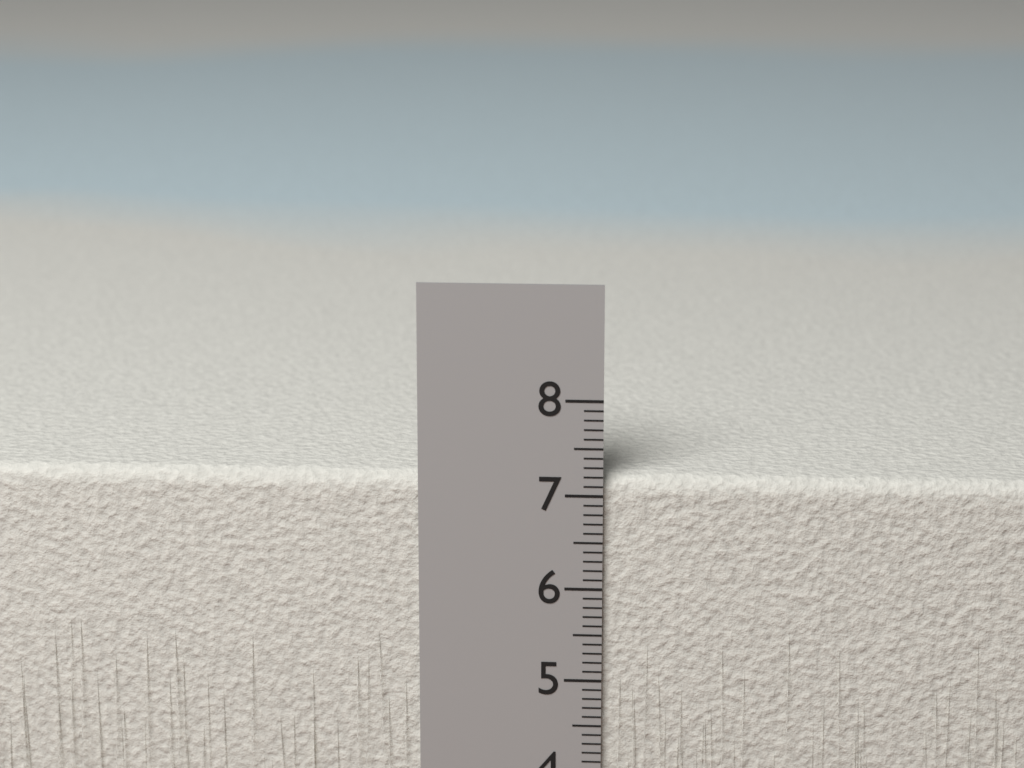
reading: 7.2 cm
